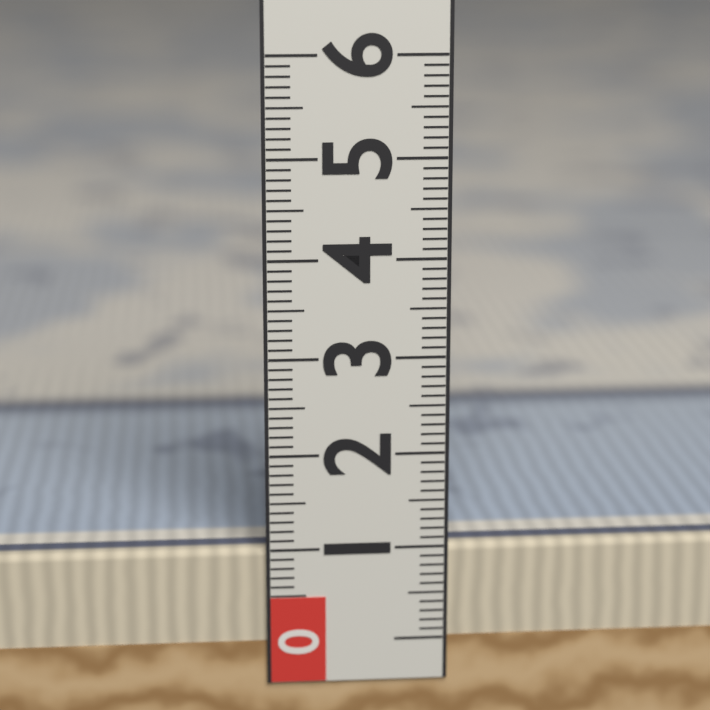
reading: 1.0 (no unit)
